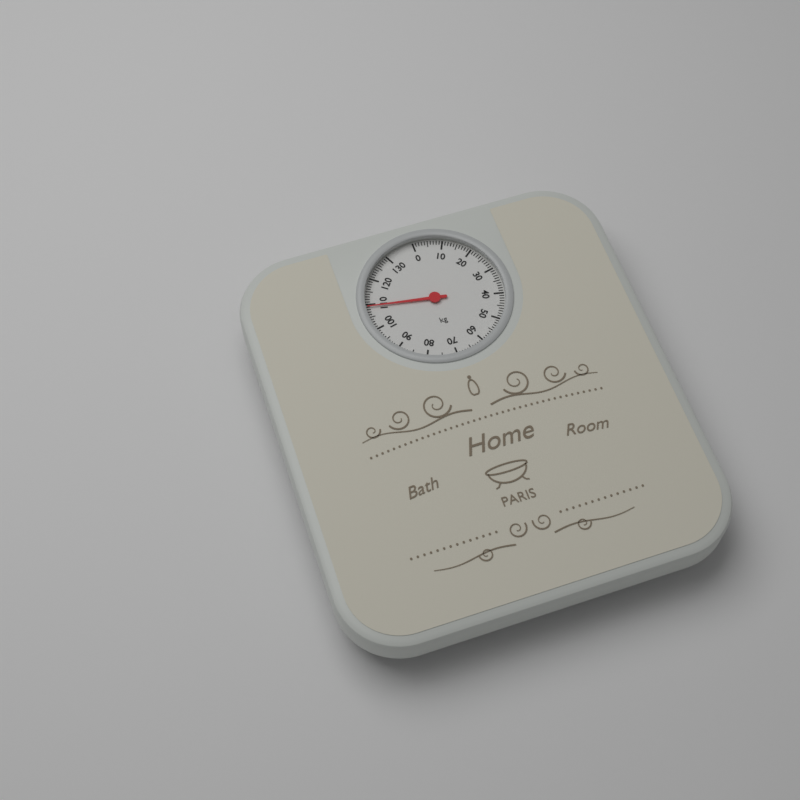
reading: 109 kg
